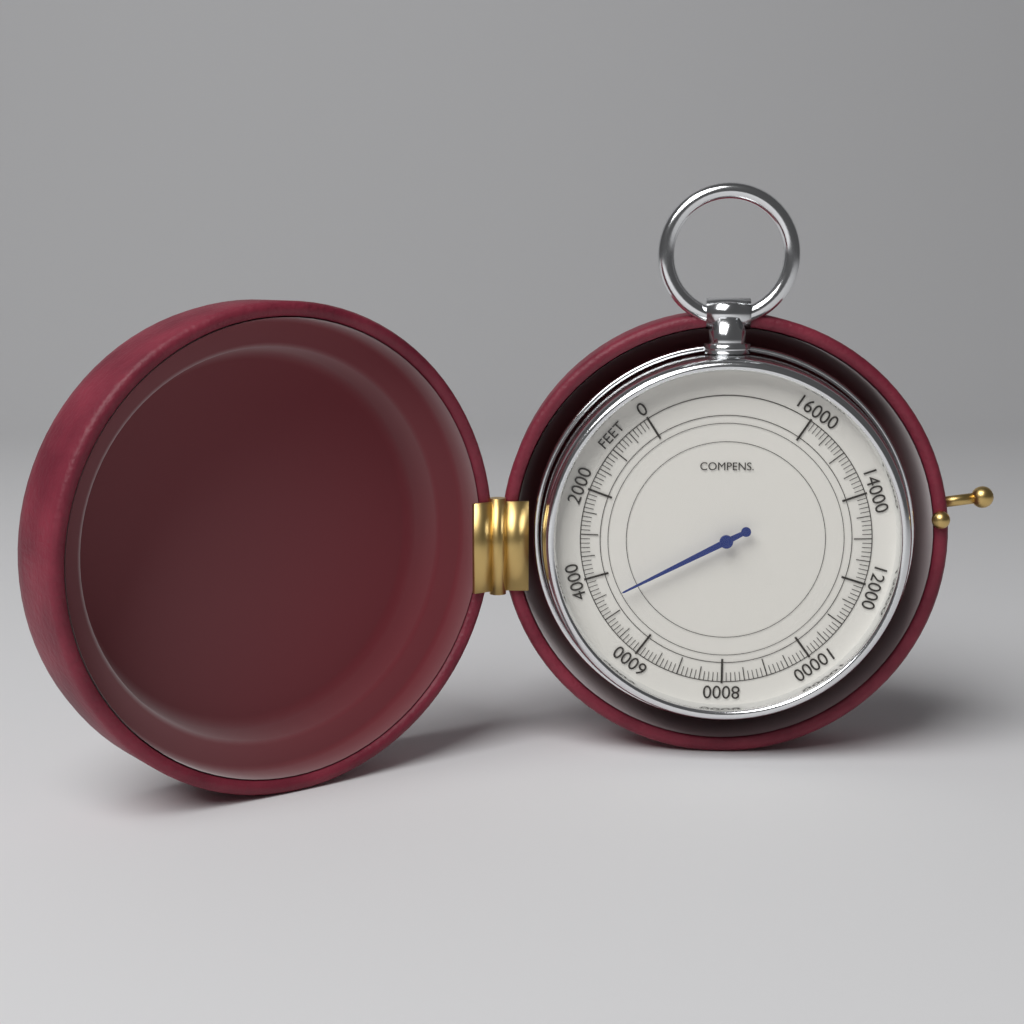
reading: 4600 feet
